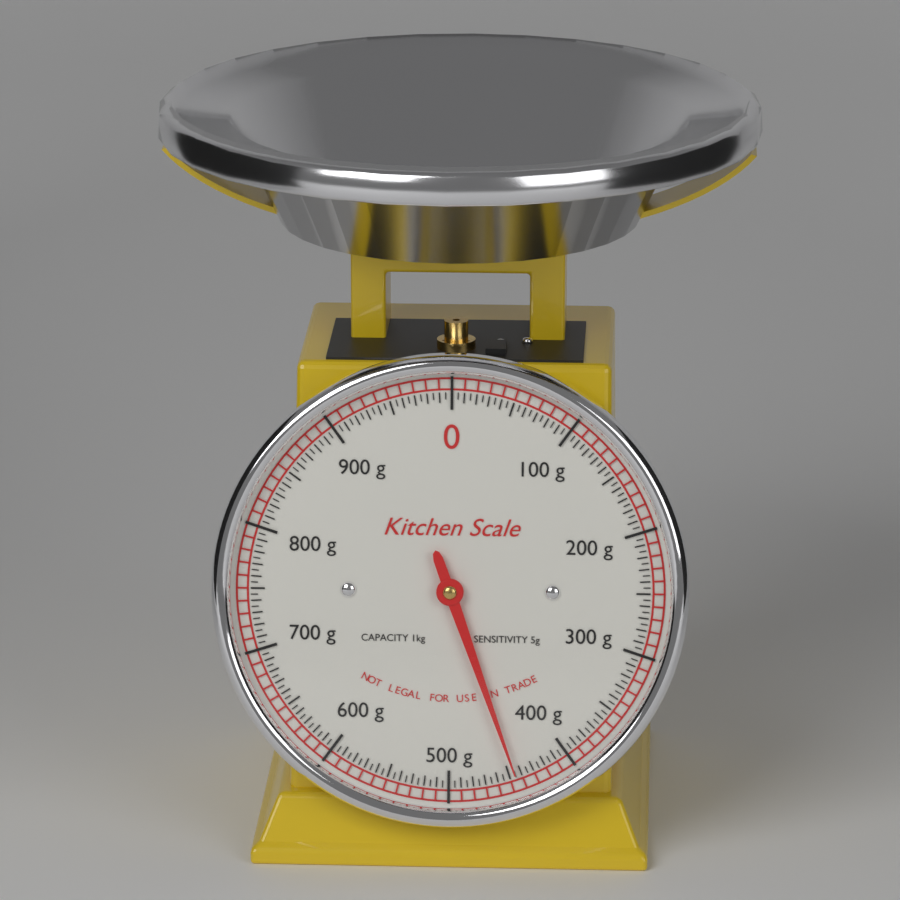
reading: 445 g
